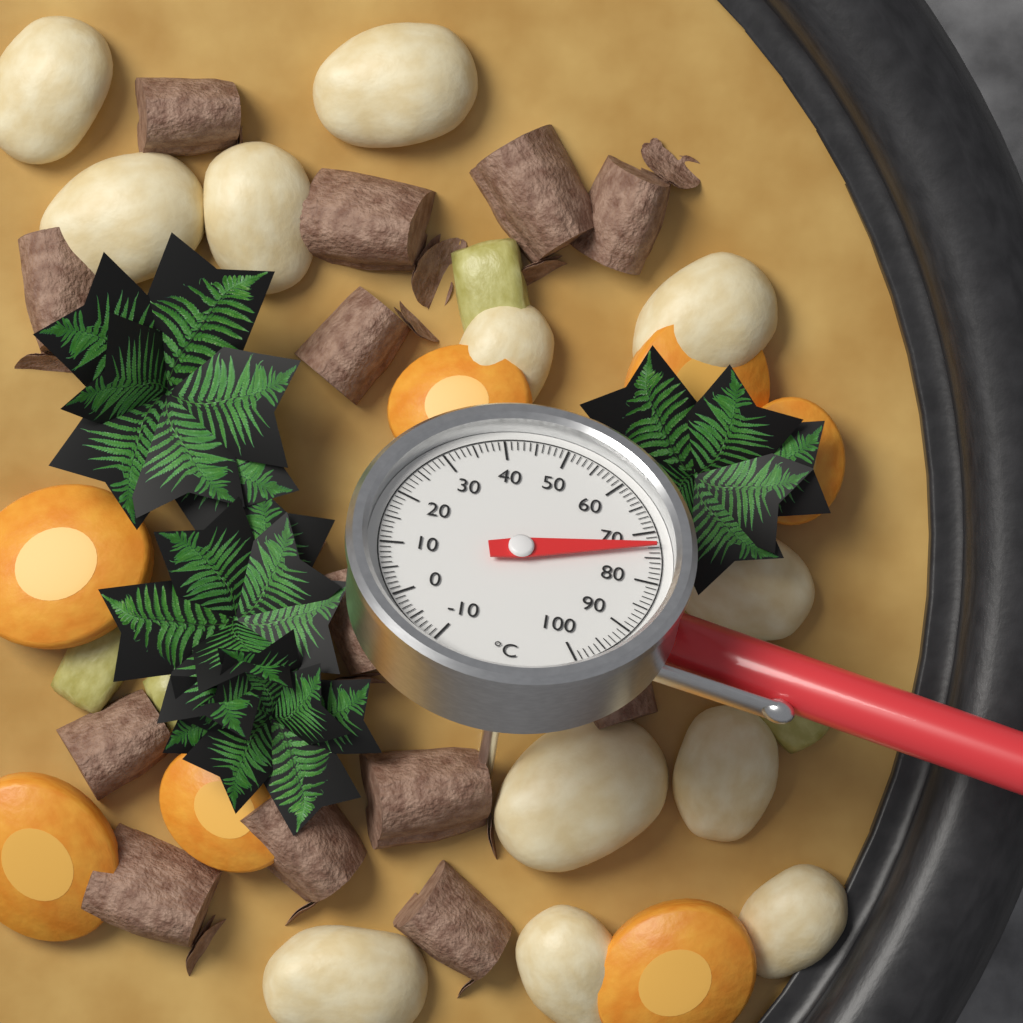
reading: 73 °C
